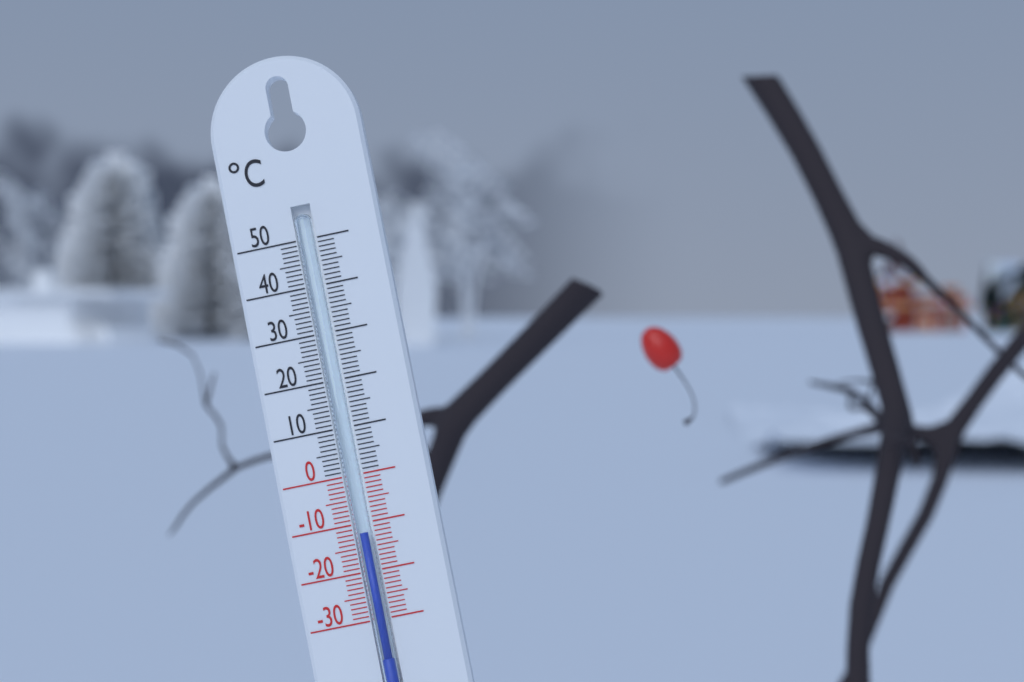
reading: -12 °C
